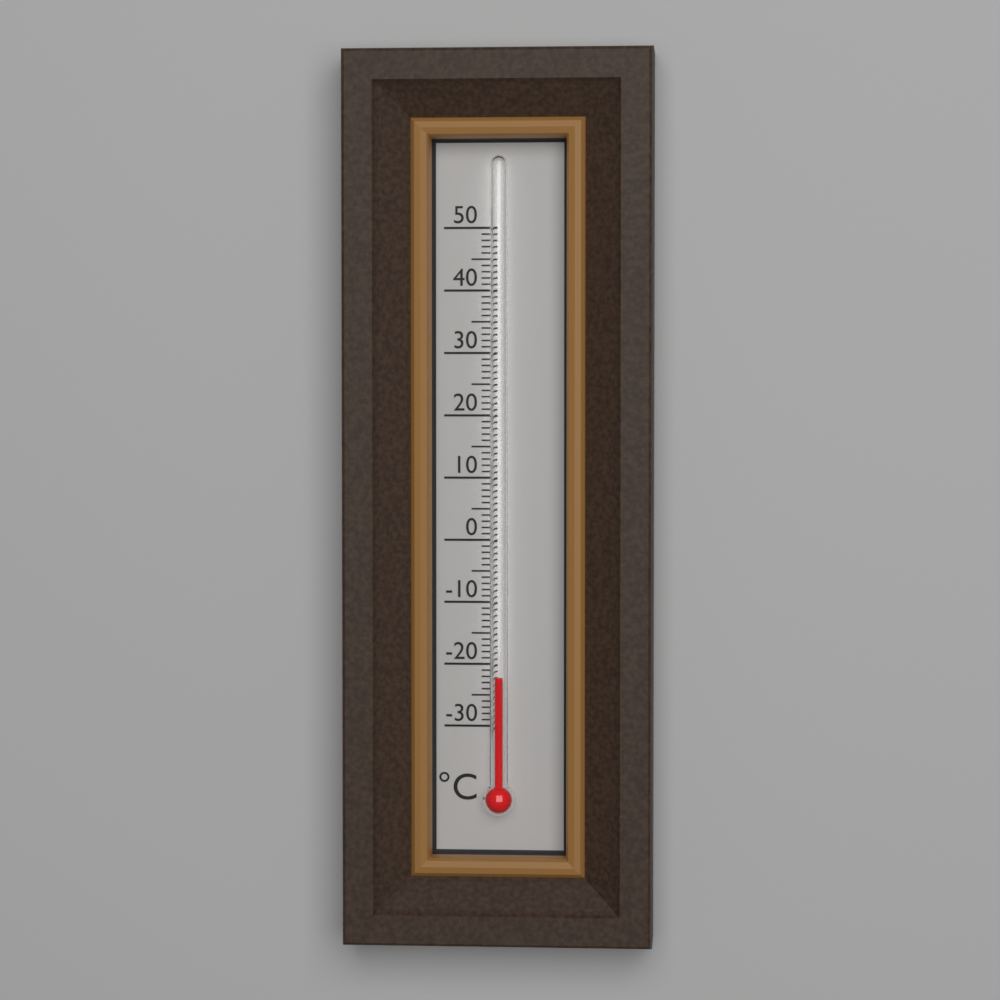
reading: -22 °C
